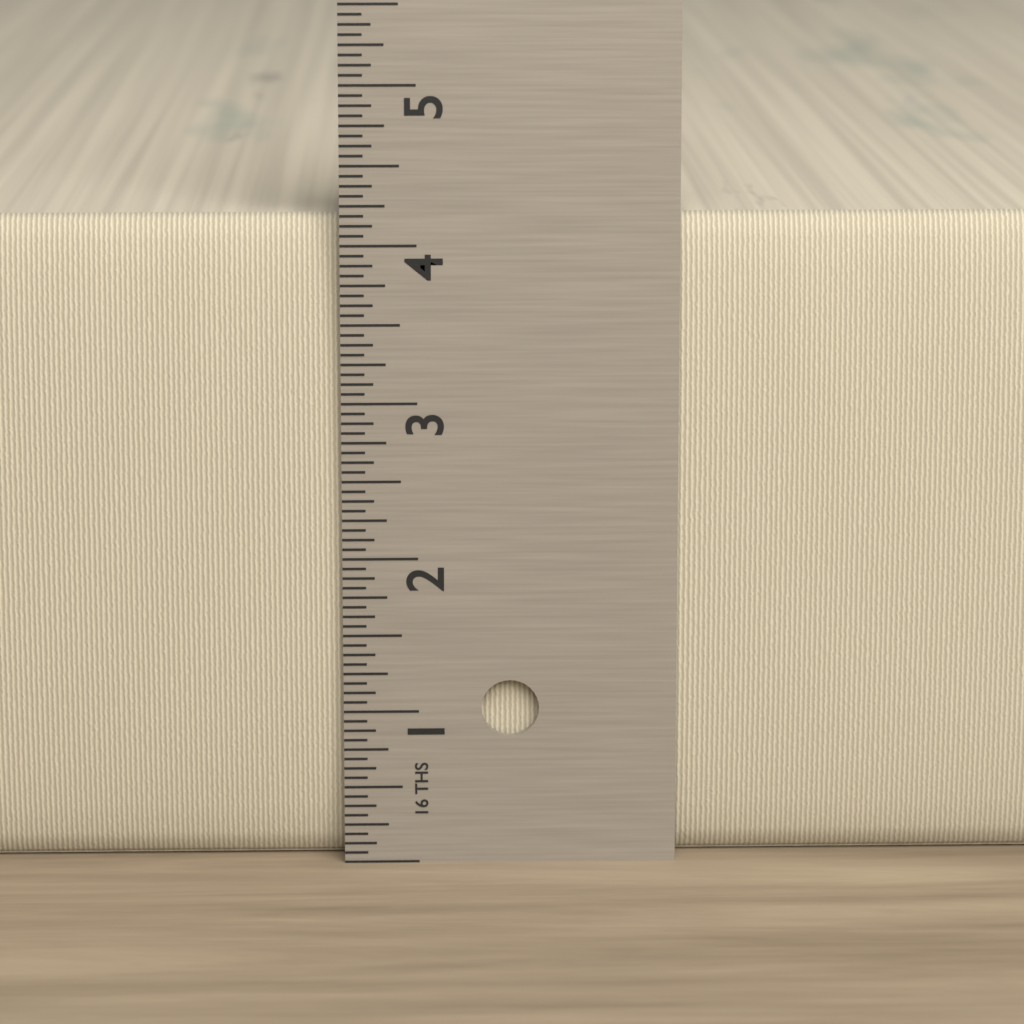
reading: 4.1875 in
